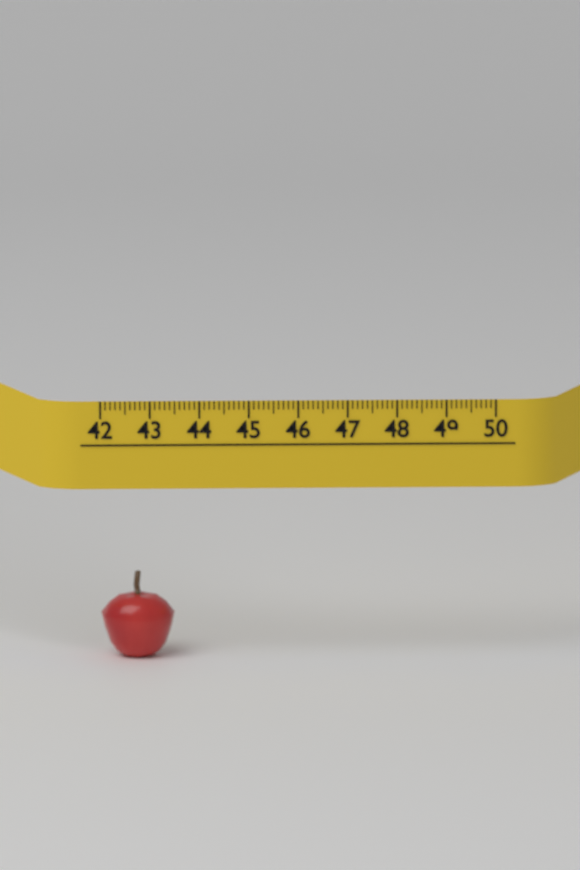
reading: 43.5 (no unit)
